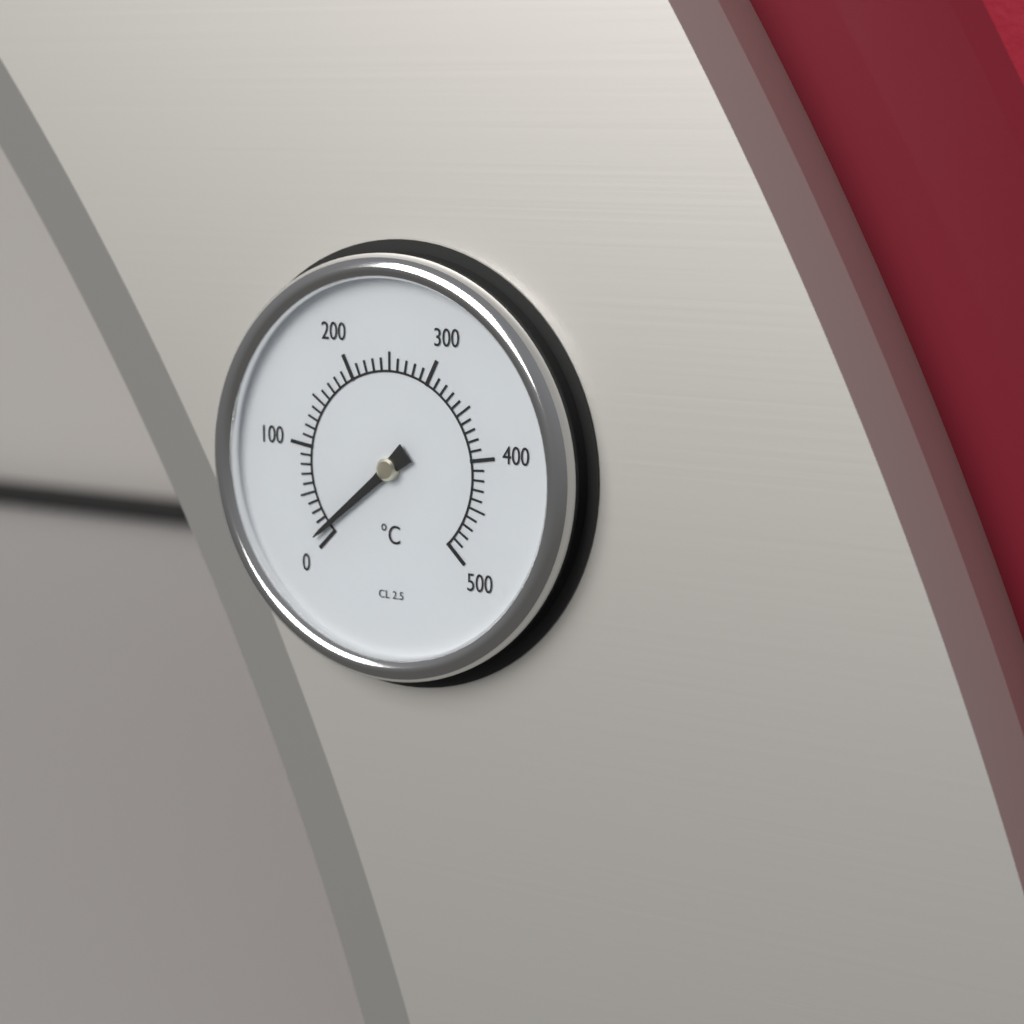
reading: 10 °C
